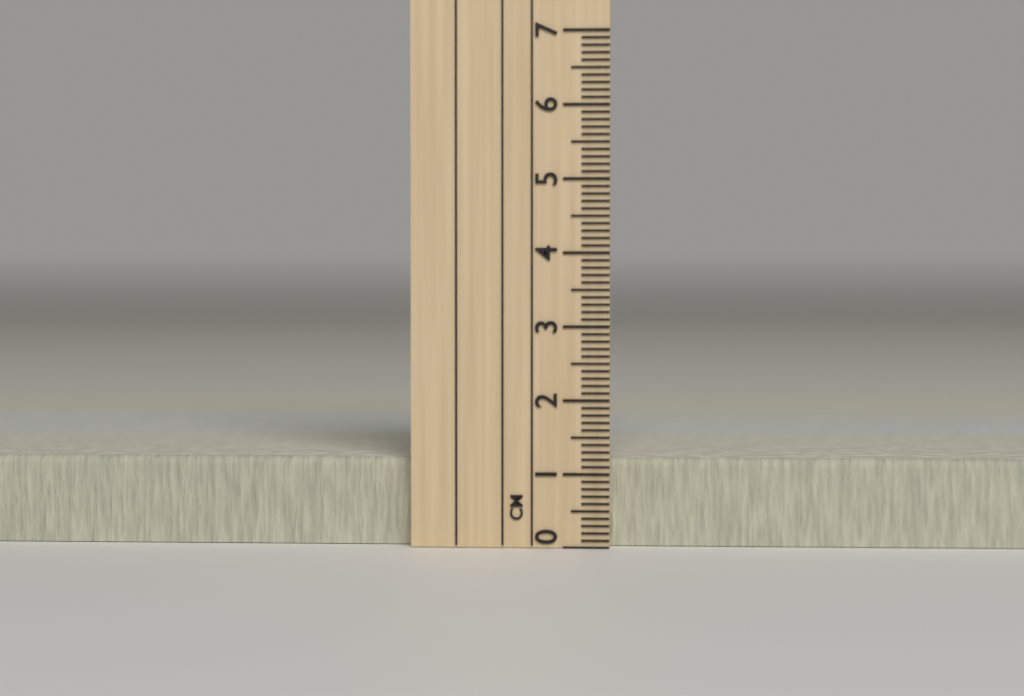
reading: 1.2 cm
